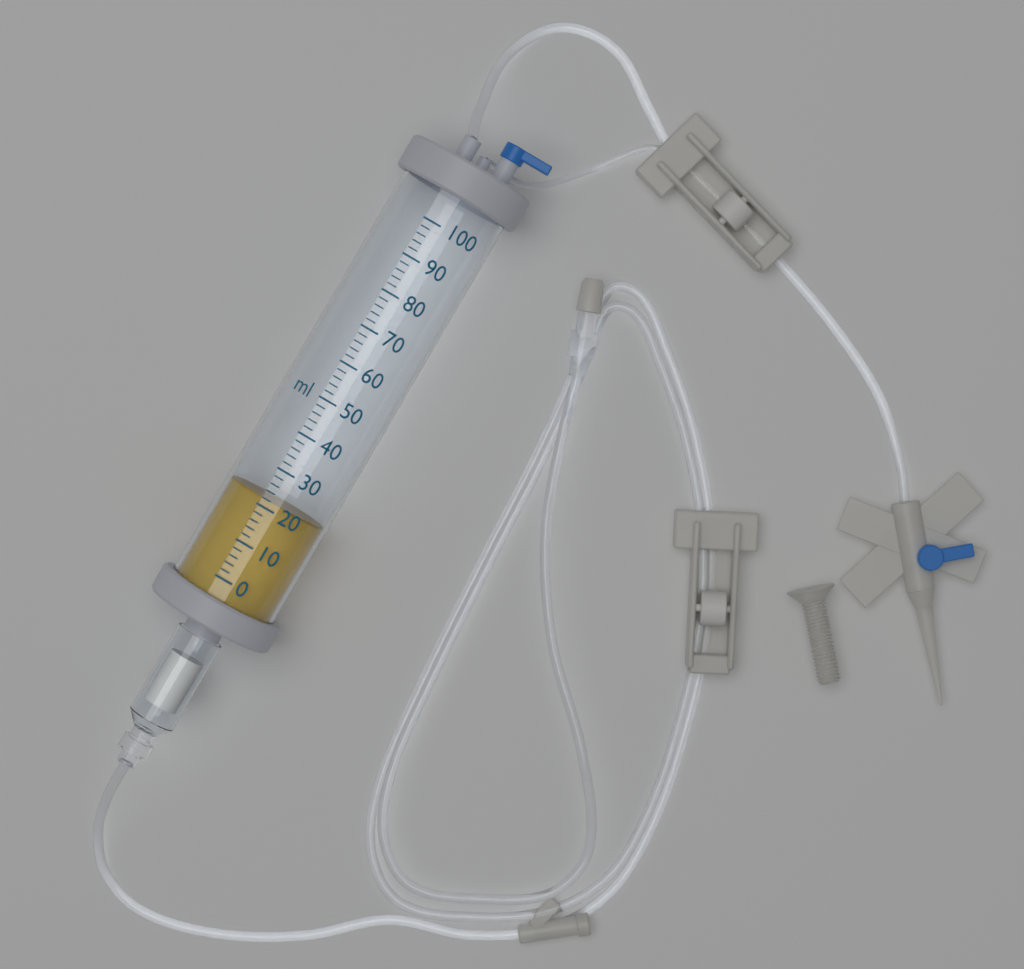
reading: 22 ml
